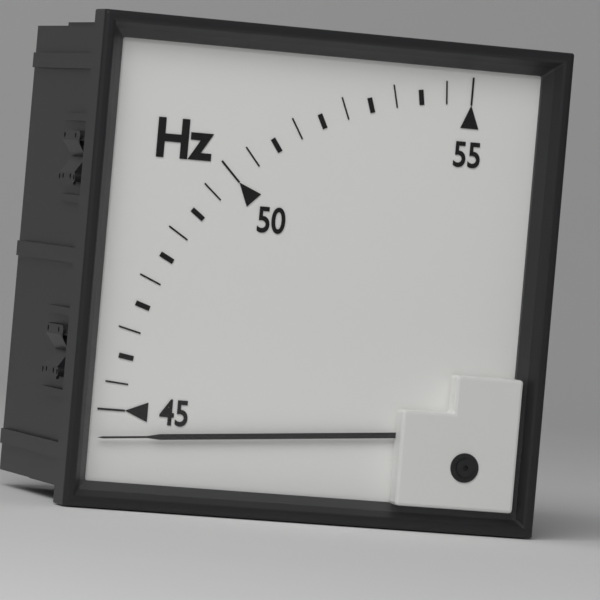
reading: 44.5 Hz
